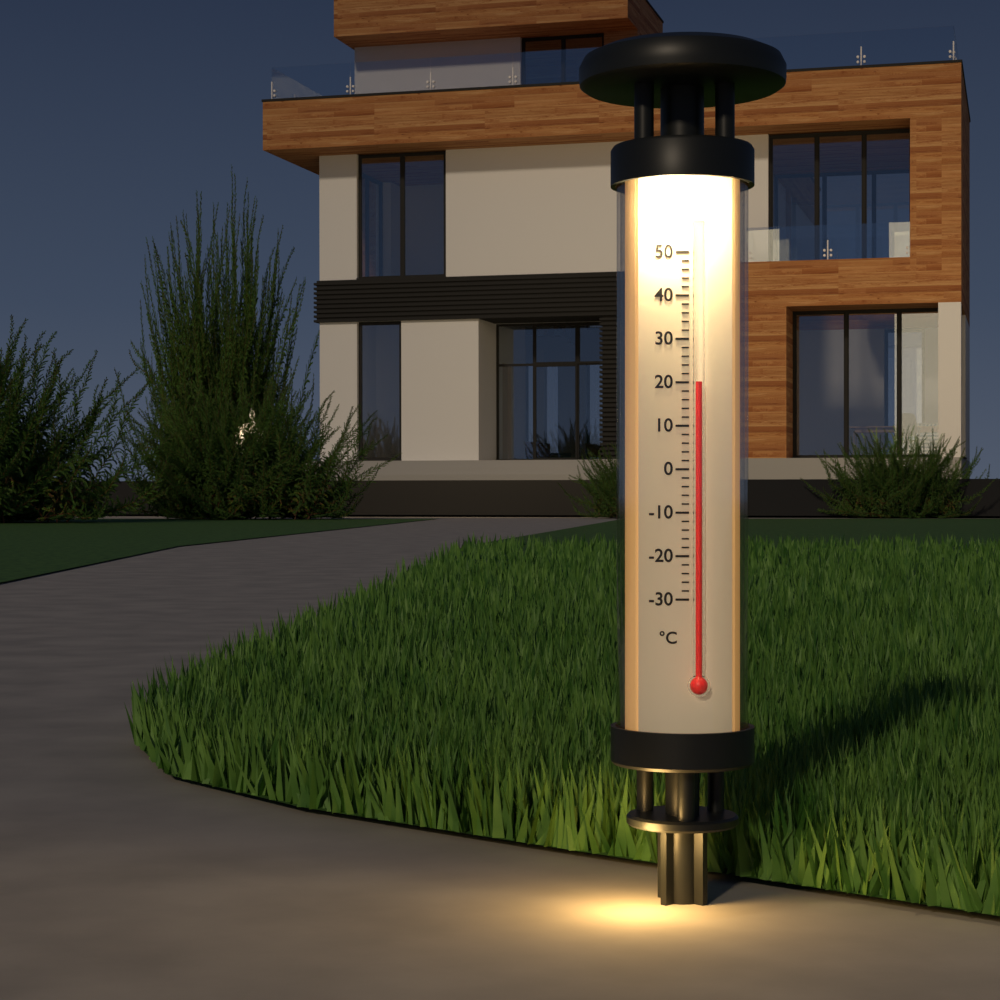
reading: 20 °C
